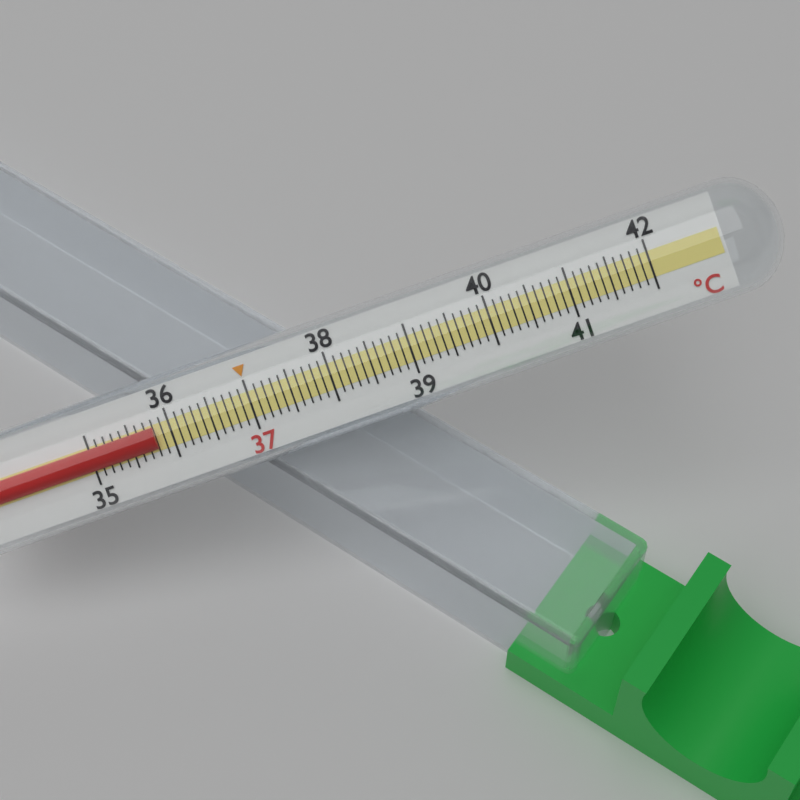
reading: 35.8 °C
